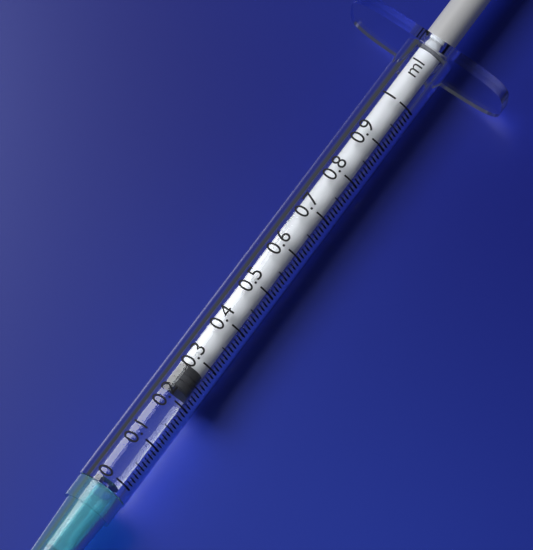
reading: 0.23 ml
